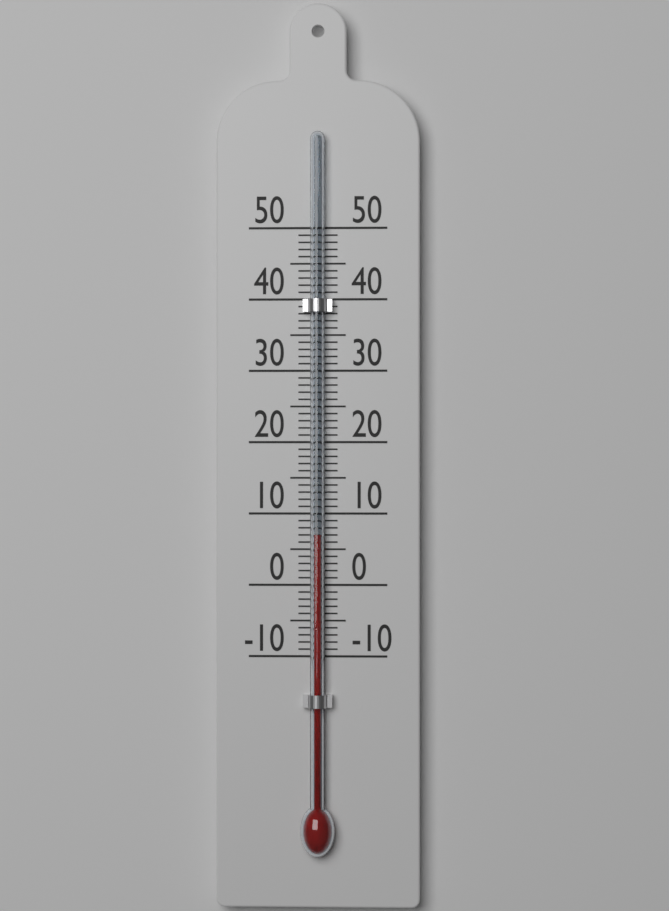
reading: 7 (no unit)
